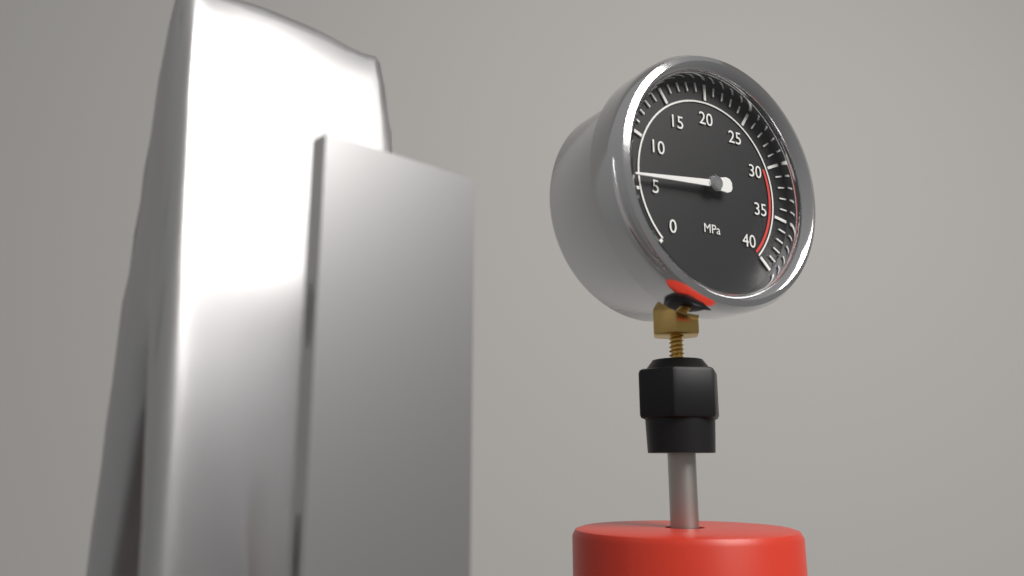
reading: 6 MPa
